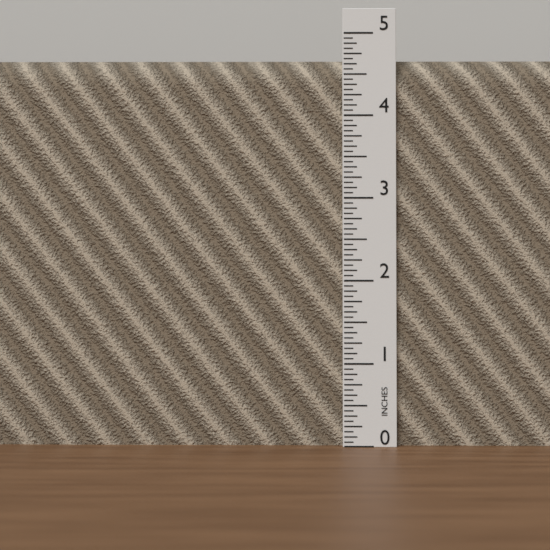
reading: 4.6875 in
